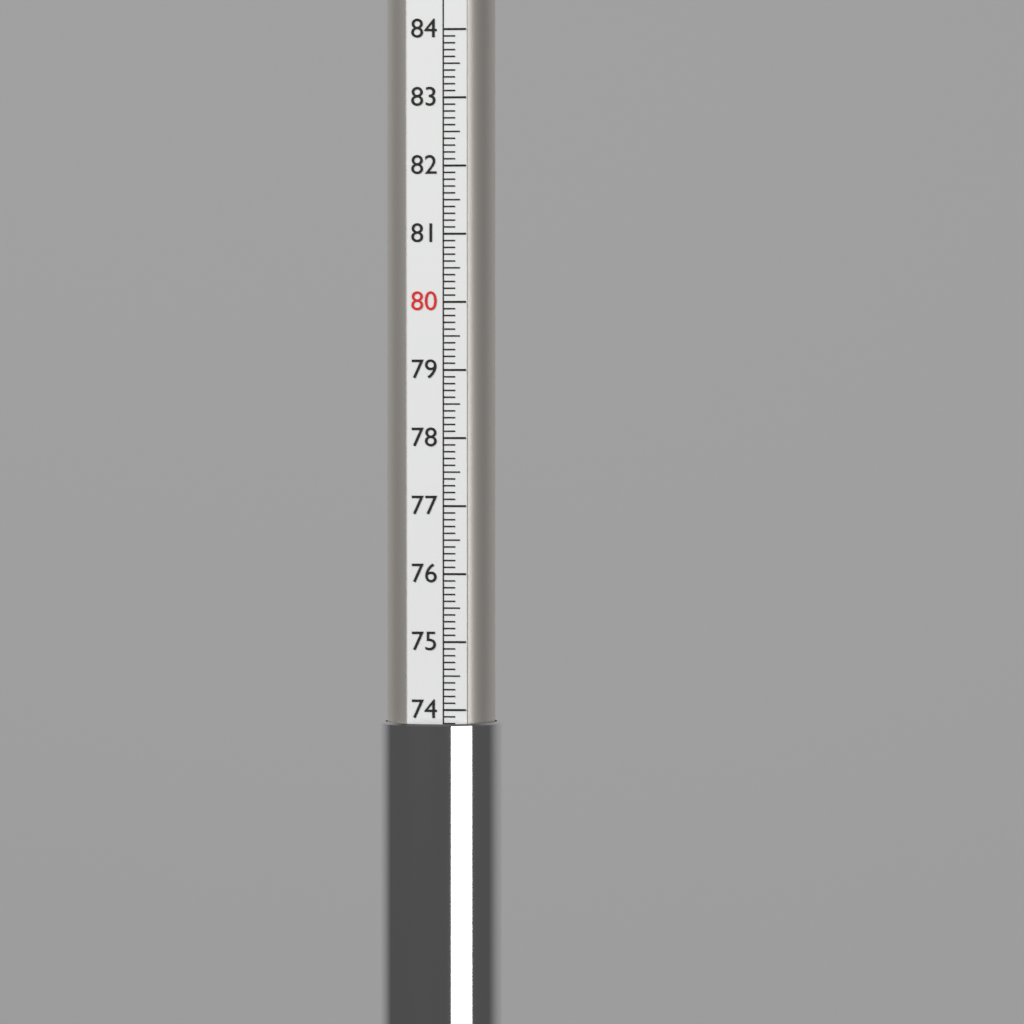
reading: 73.8 (no unit)
